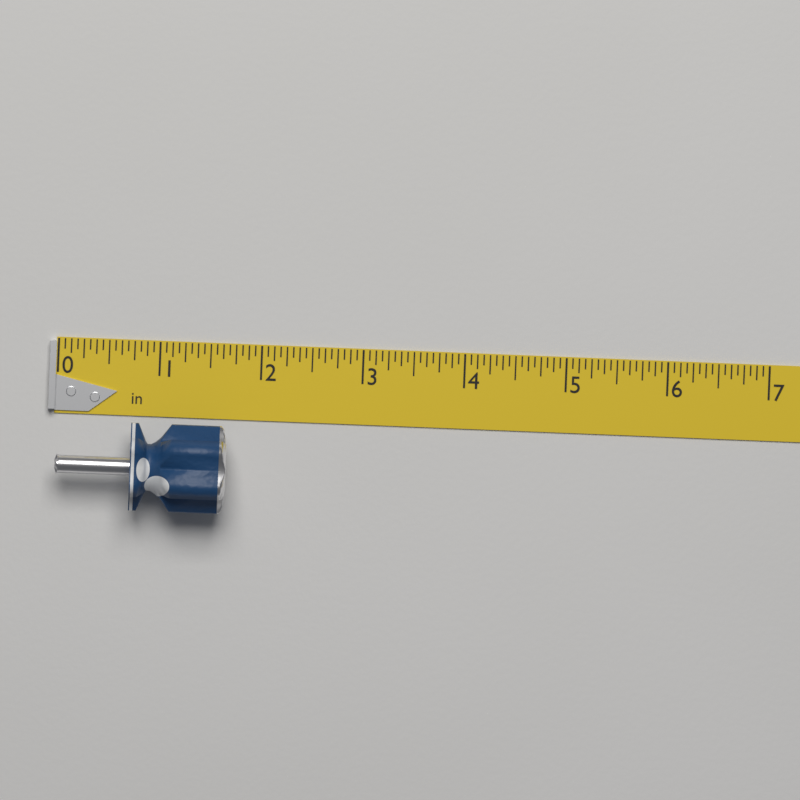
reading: 1.6875 in
